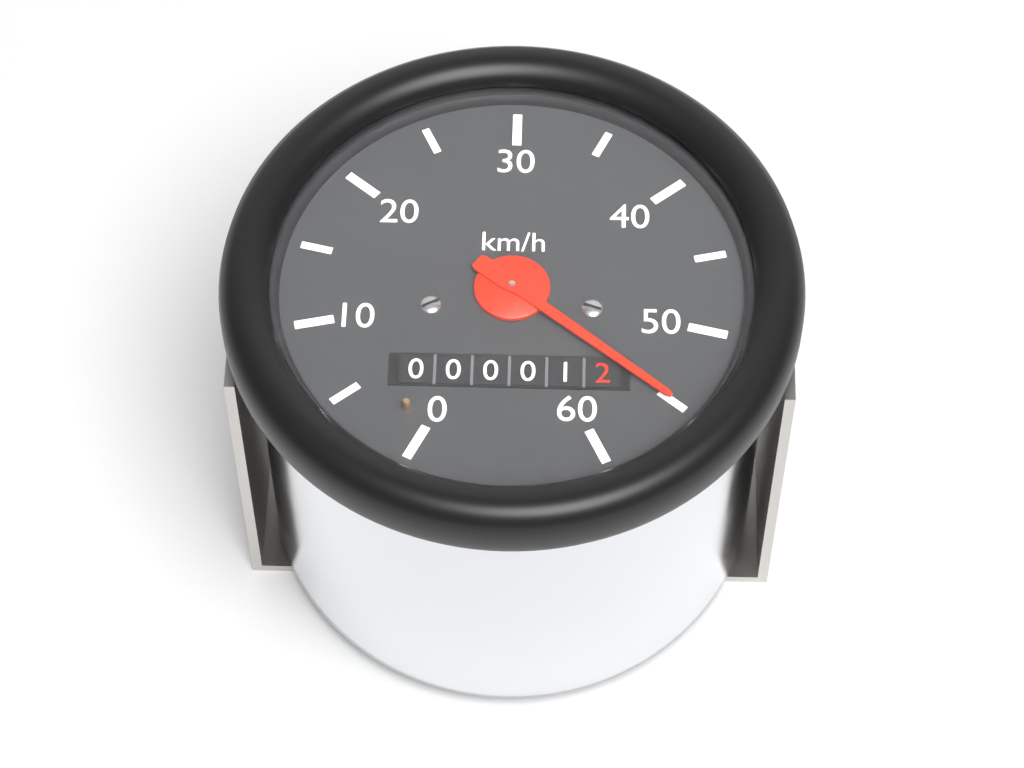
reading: 55 km/h
